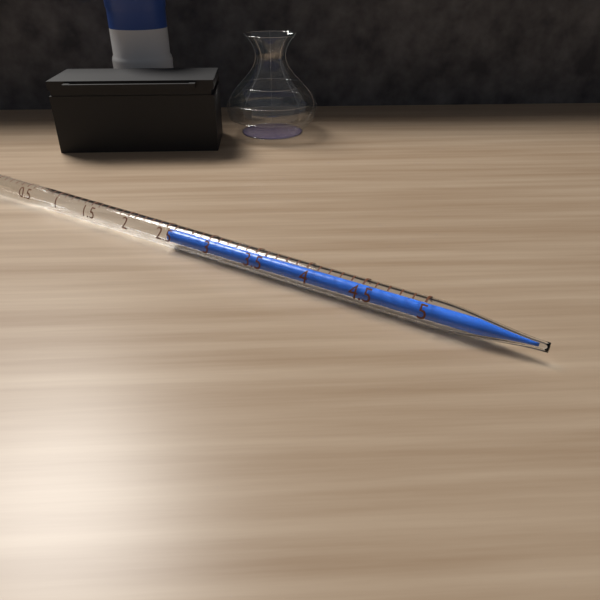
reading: 2.5 ml
